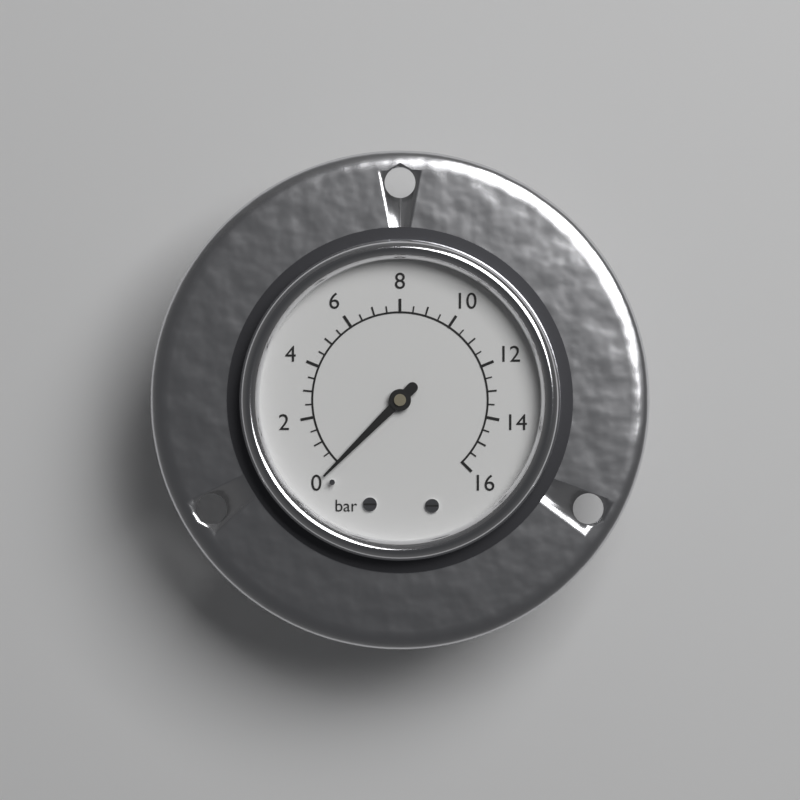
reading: 0.0 bar
